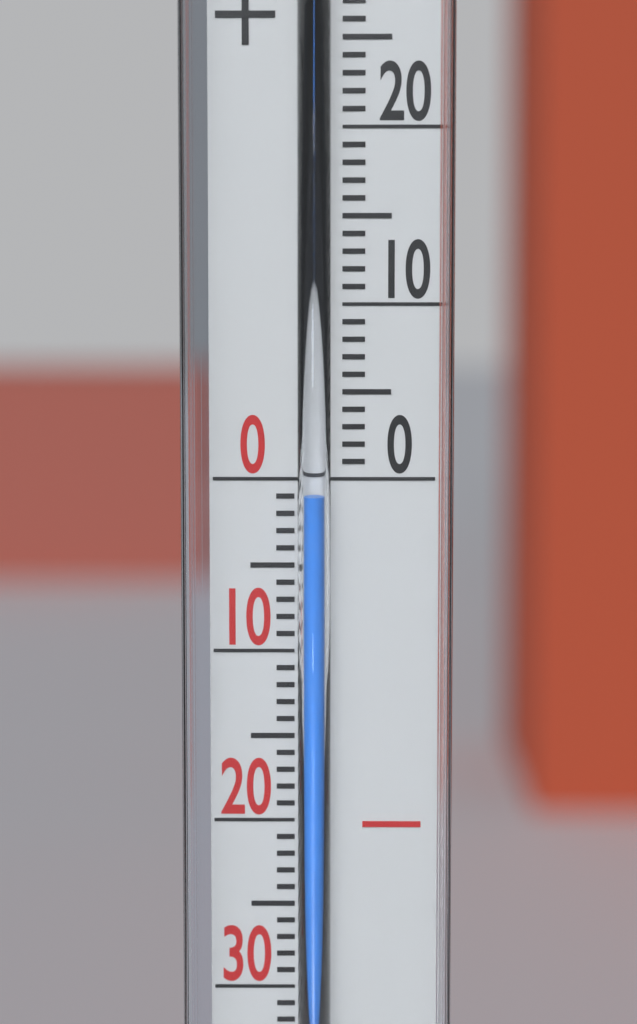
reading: -1 °C
